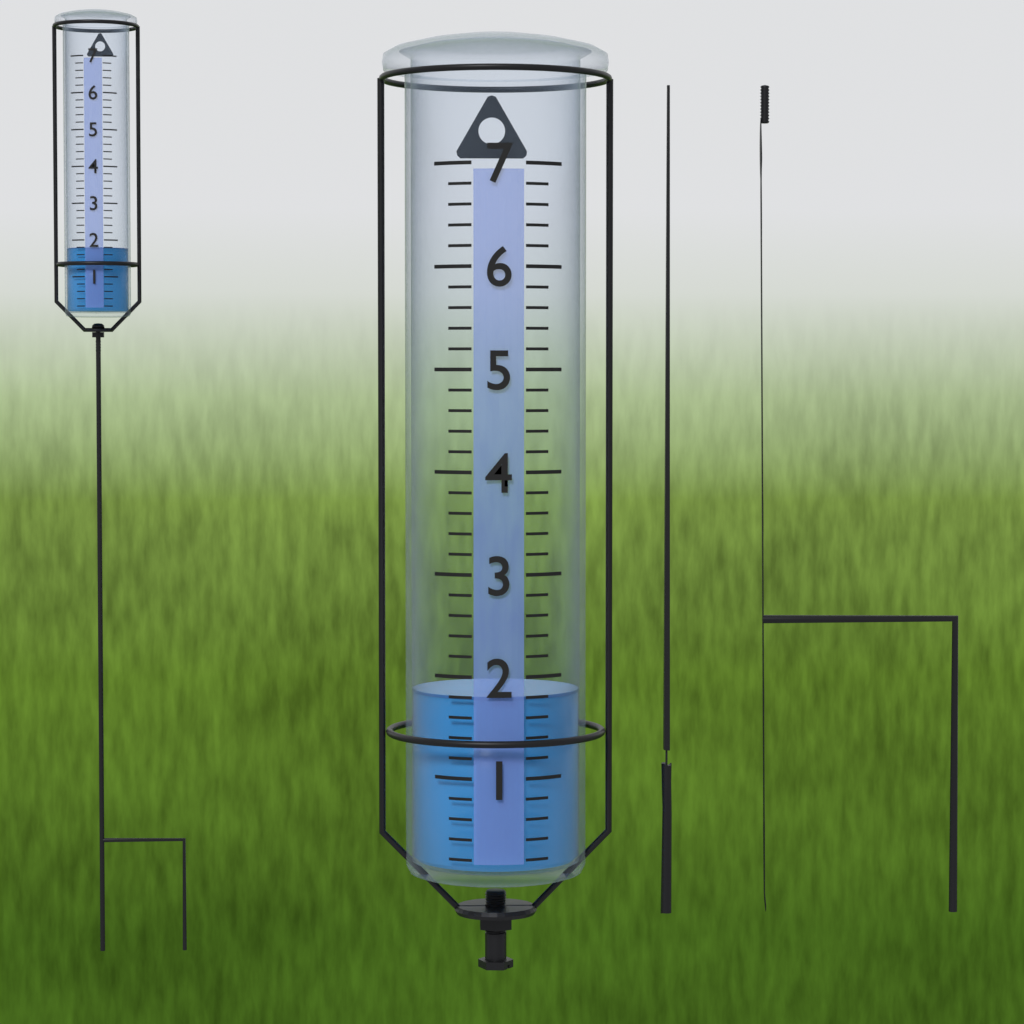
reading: 1.8 (no unit)
